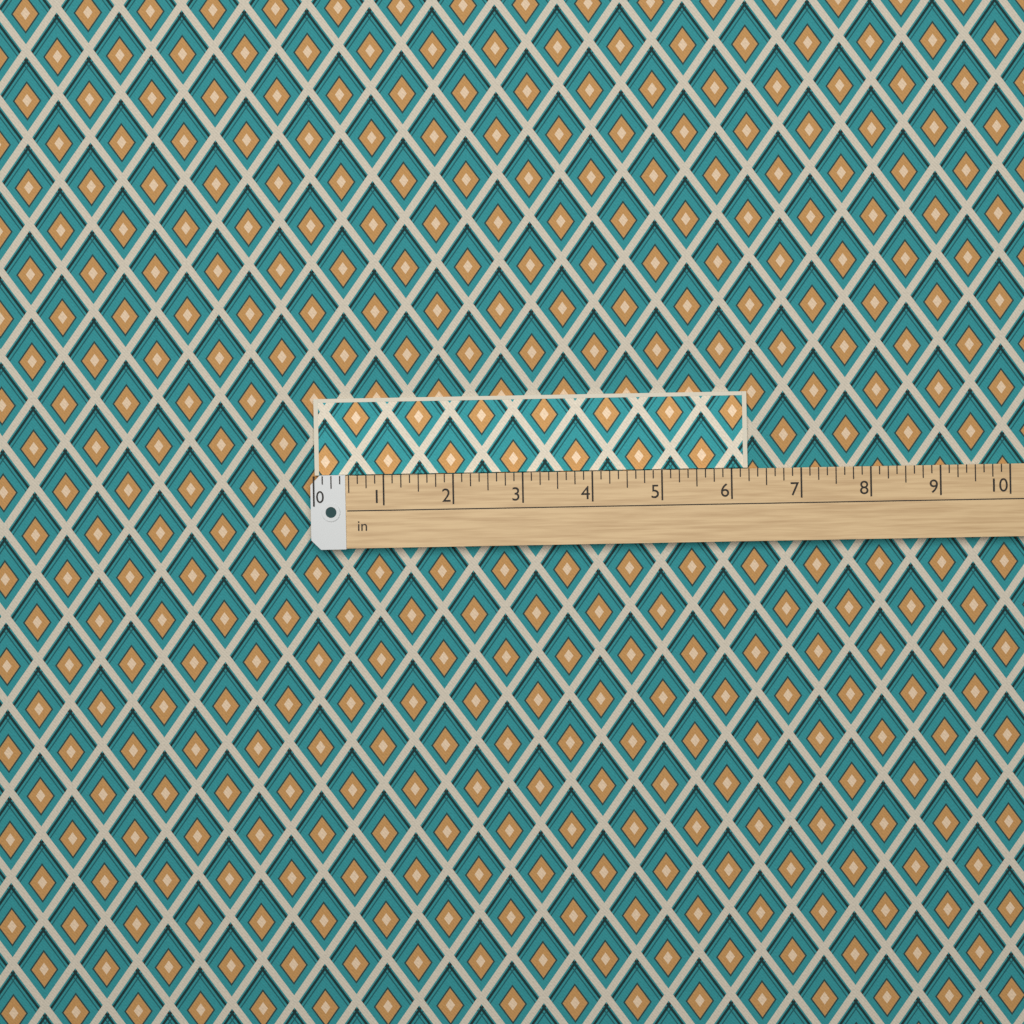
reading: 6.250 in
